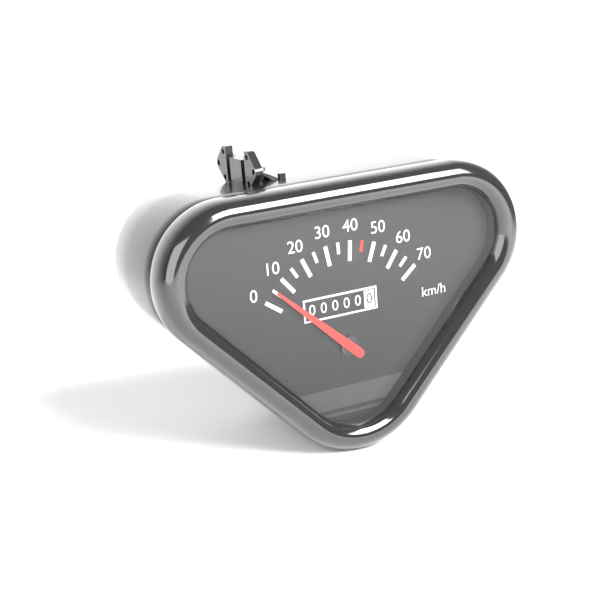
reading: 5 km/h
